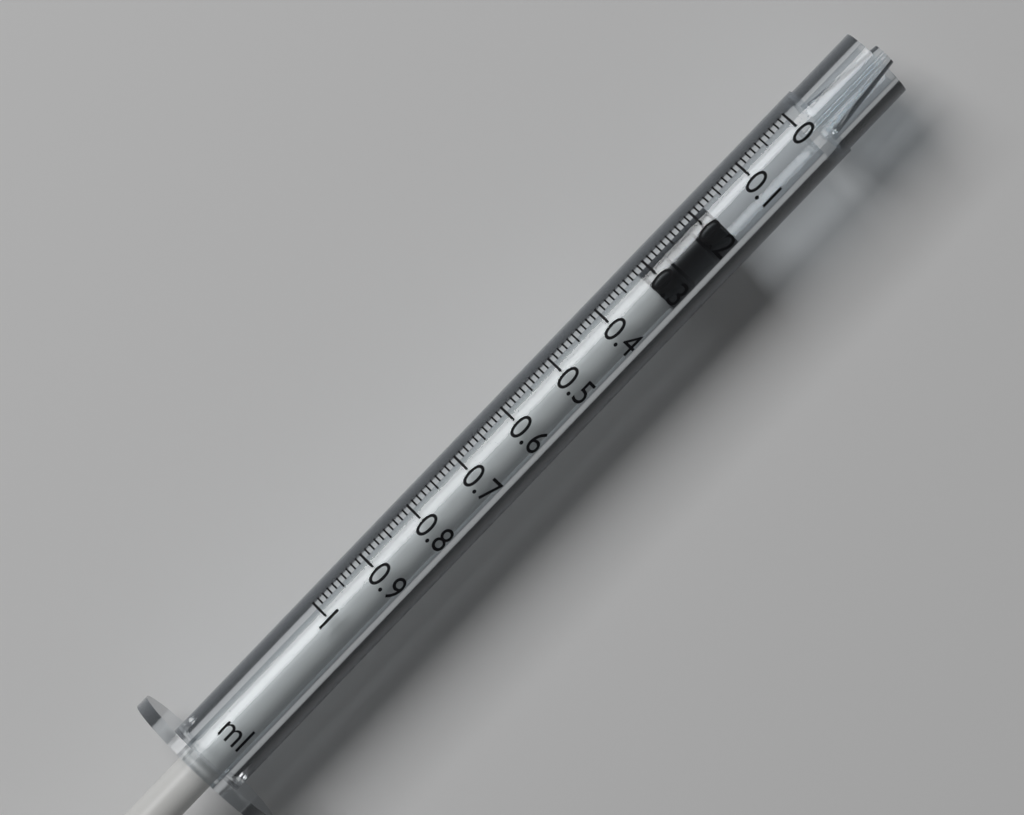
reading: 0.18 ml
